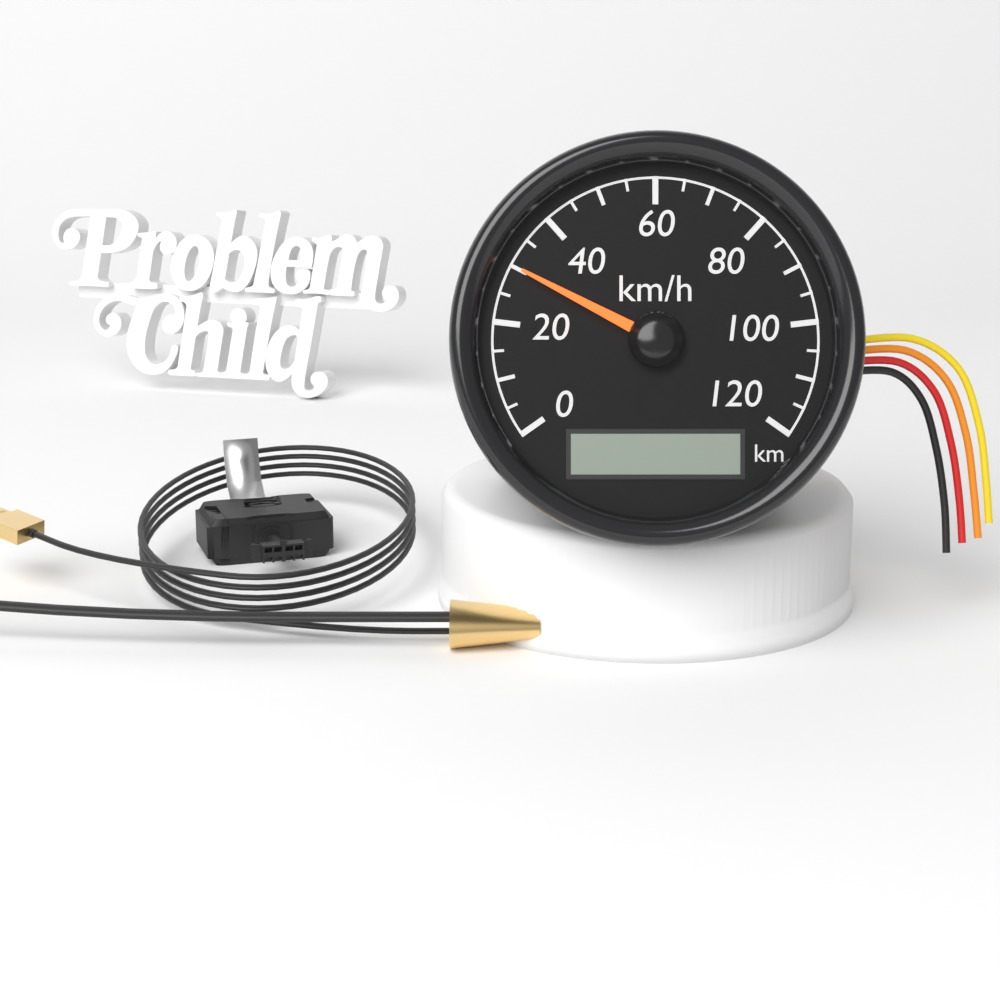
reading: 30 km/h
